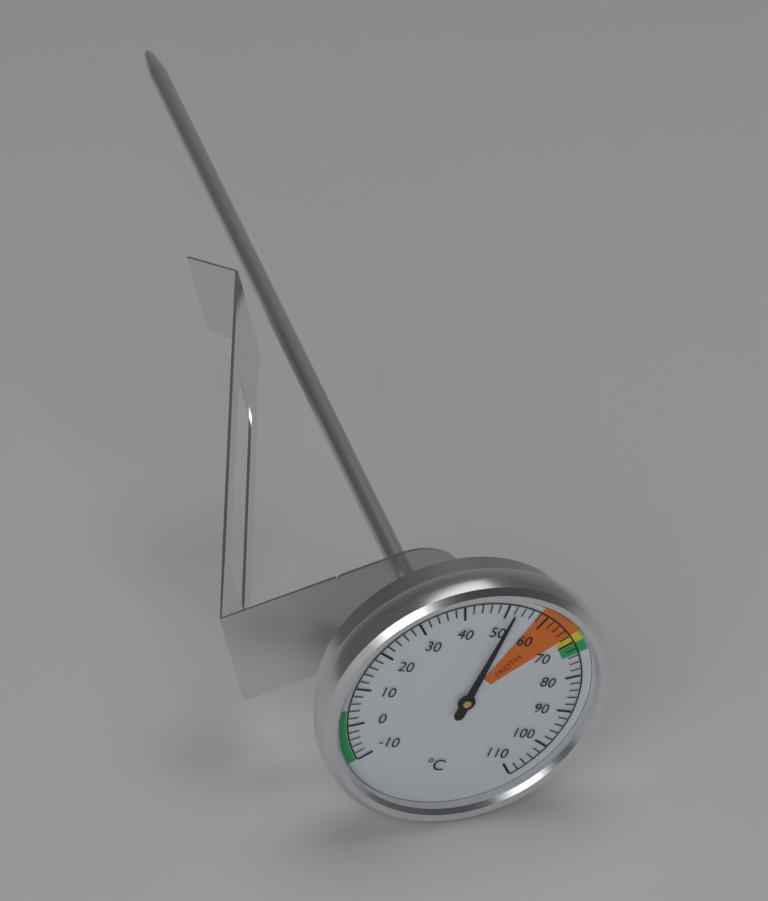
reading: 52 °C
